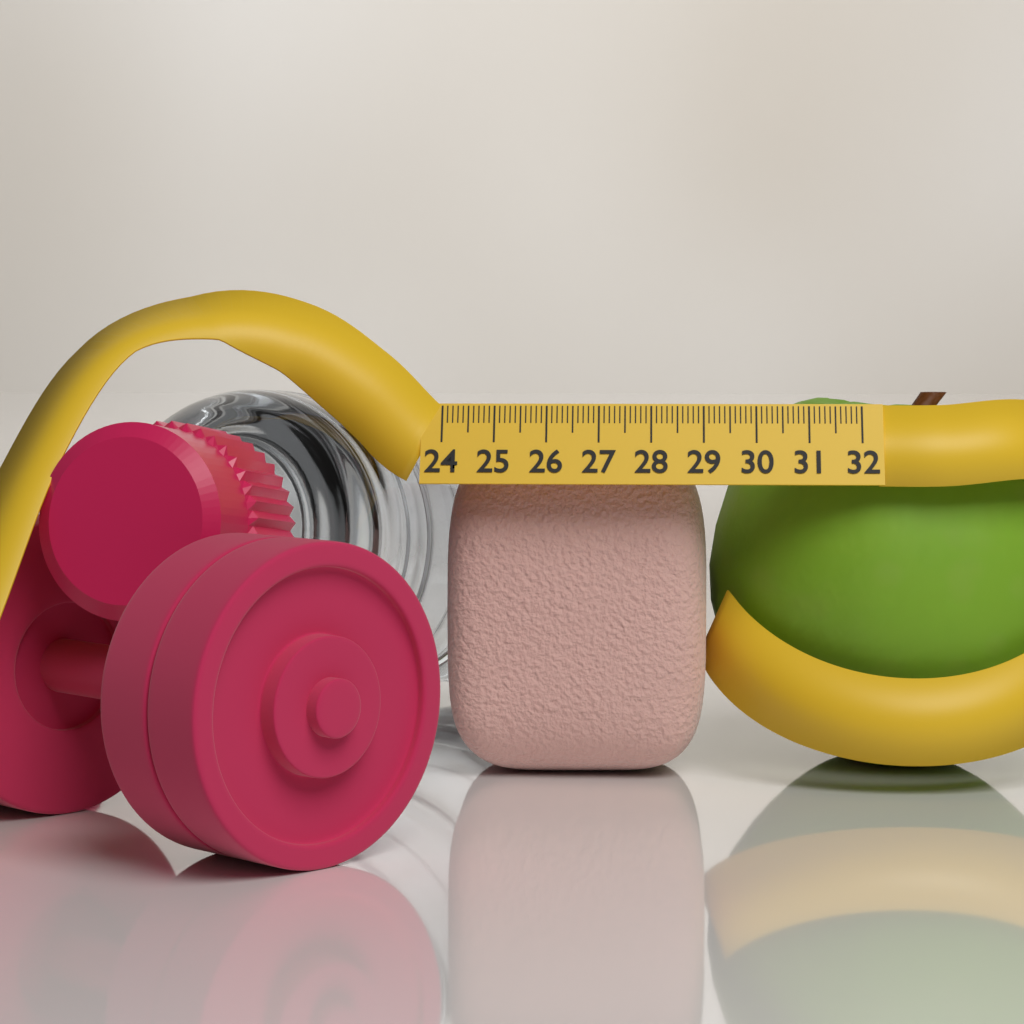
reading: 29.1 (no unit)
